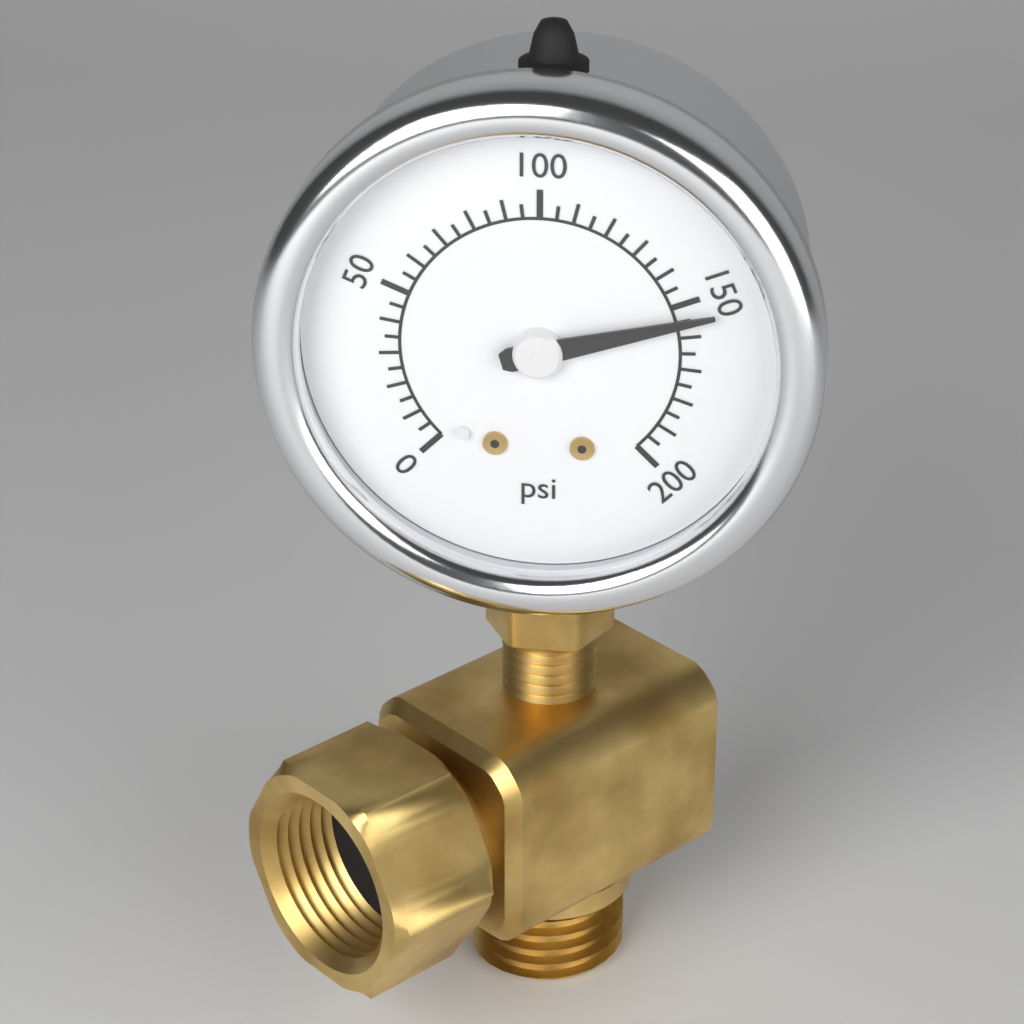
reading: 155 psi
